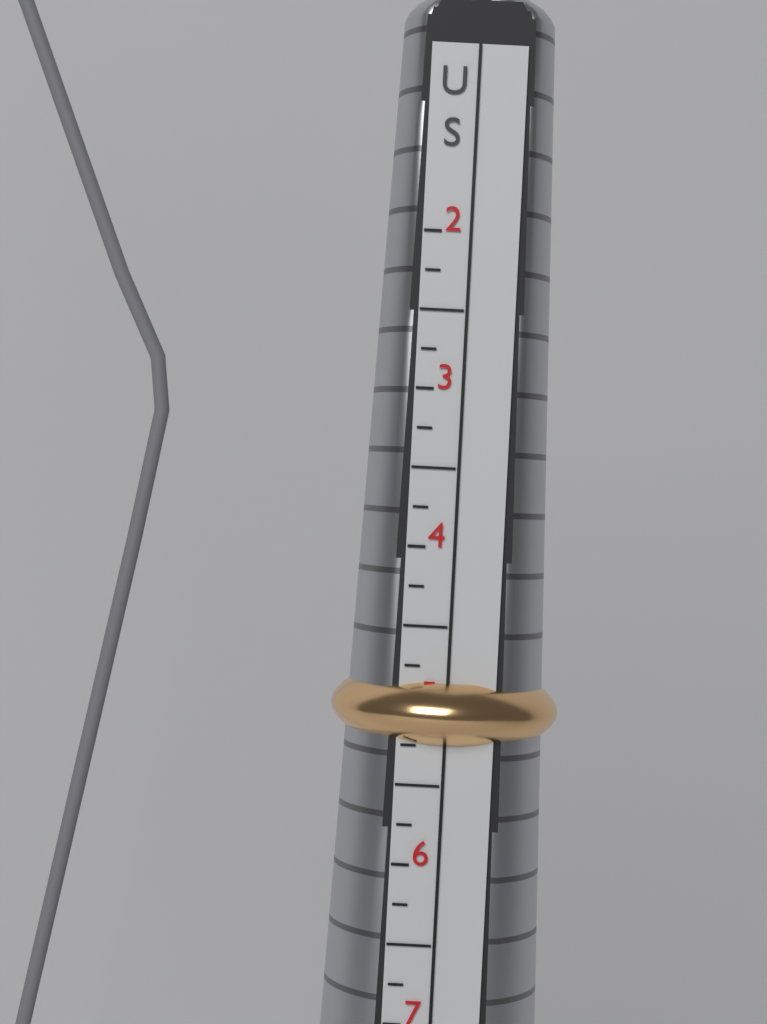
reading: 5.25 US
